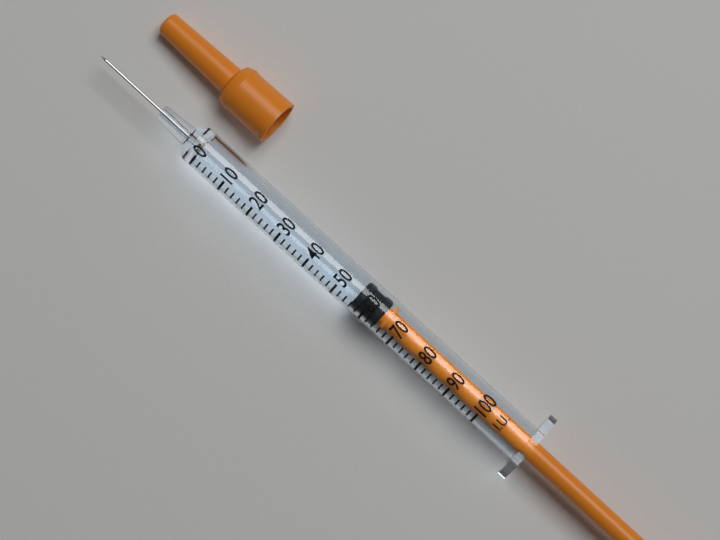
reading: 56 I.U.
